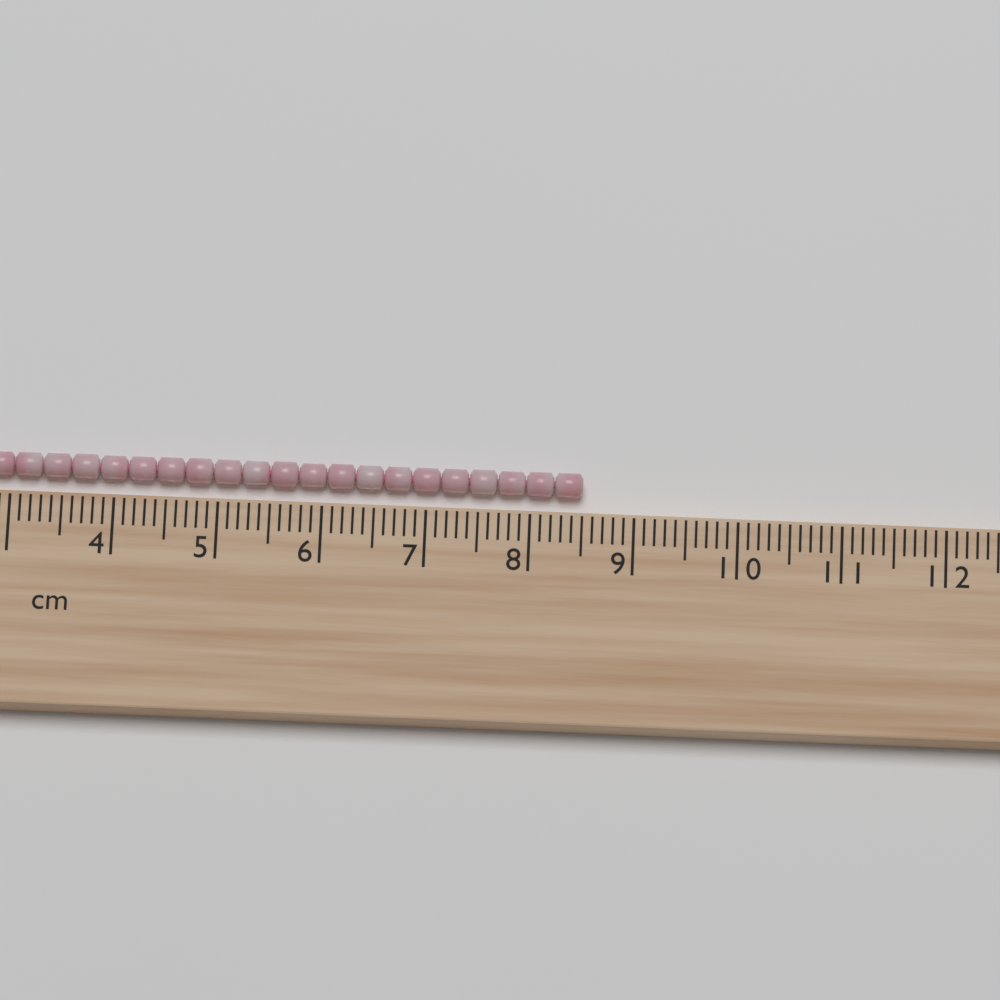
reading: 8.5 cm
